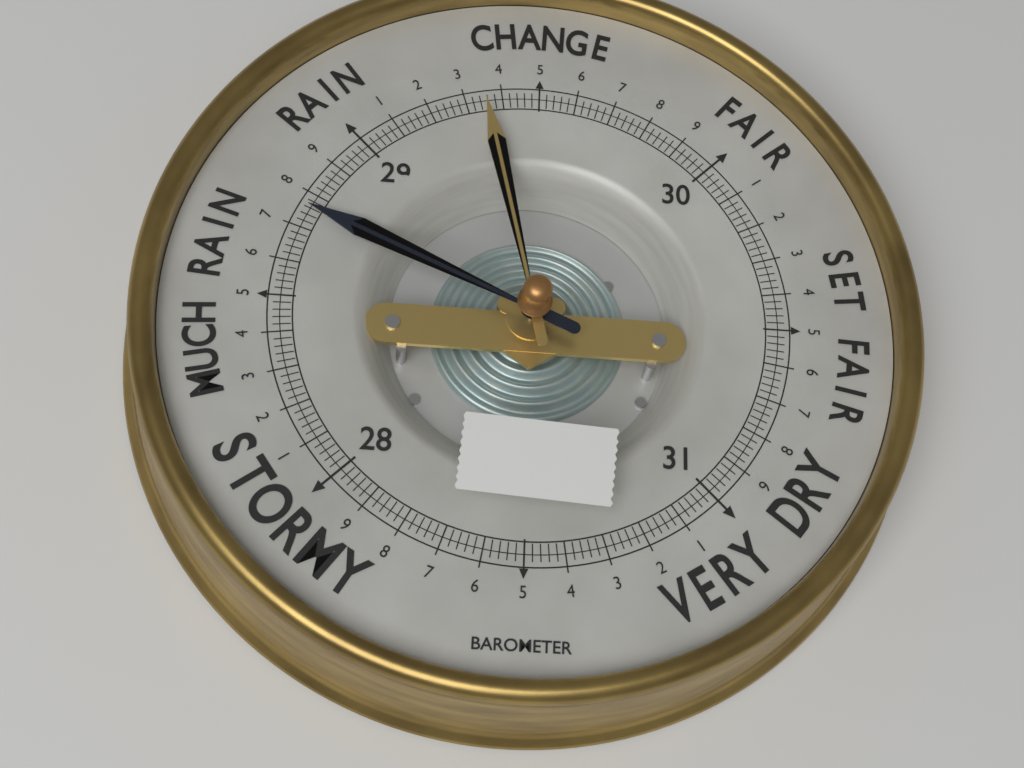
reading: 28.76 (no unit)
